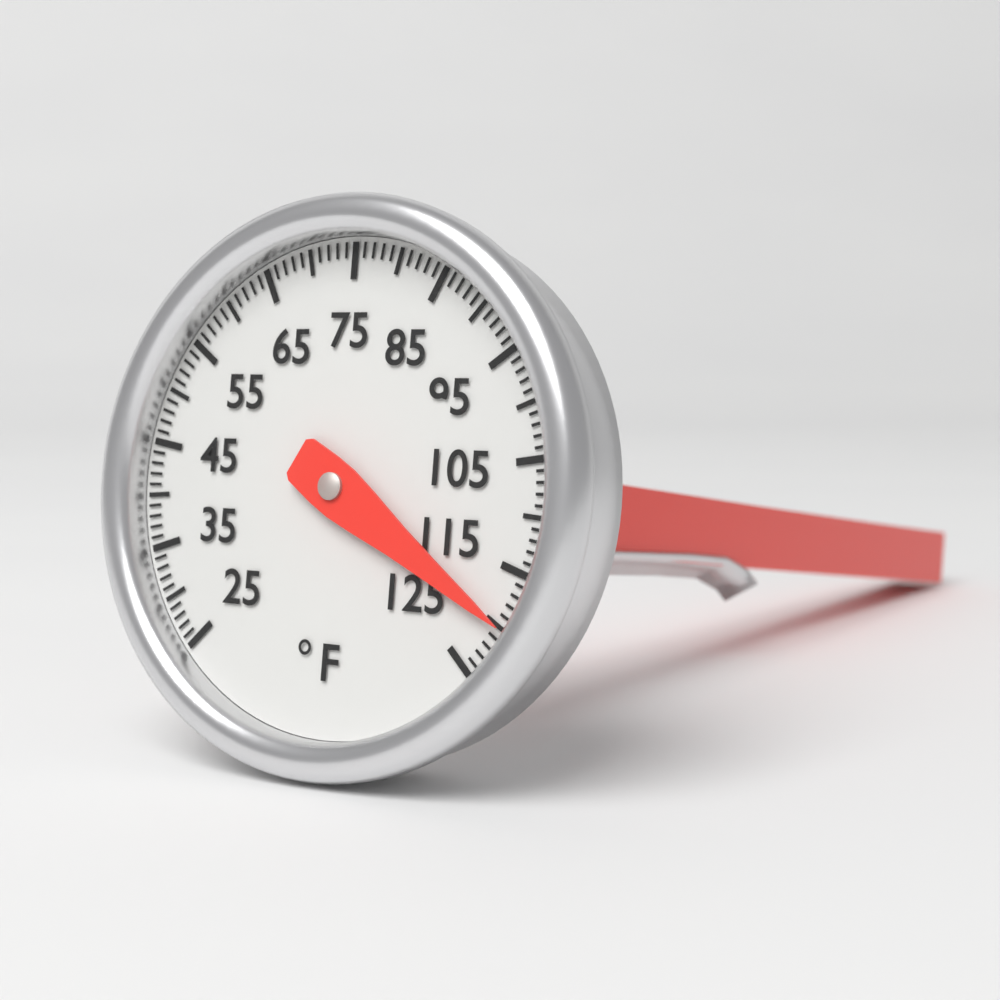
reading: 120 °F
